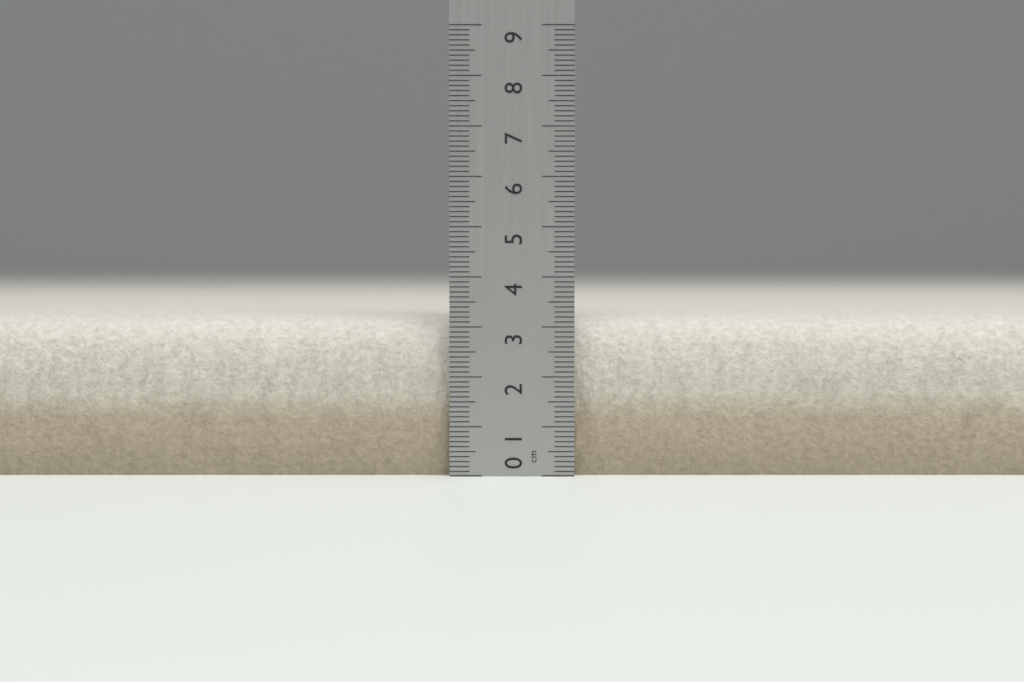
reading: 3.2 cm
